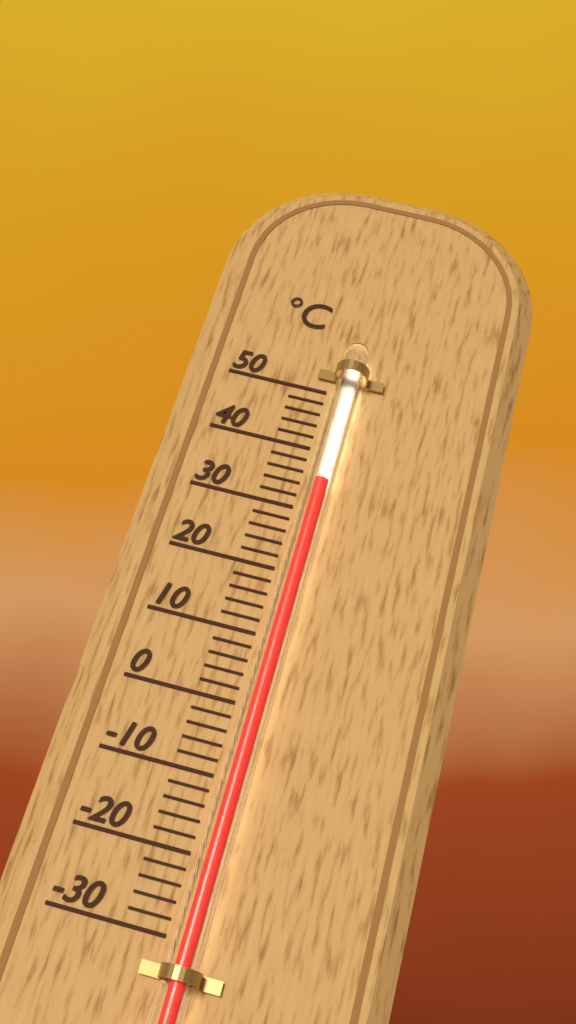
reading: 34 °C
